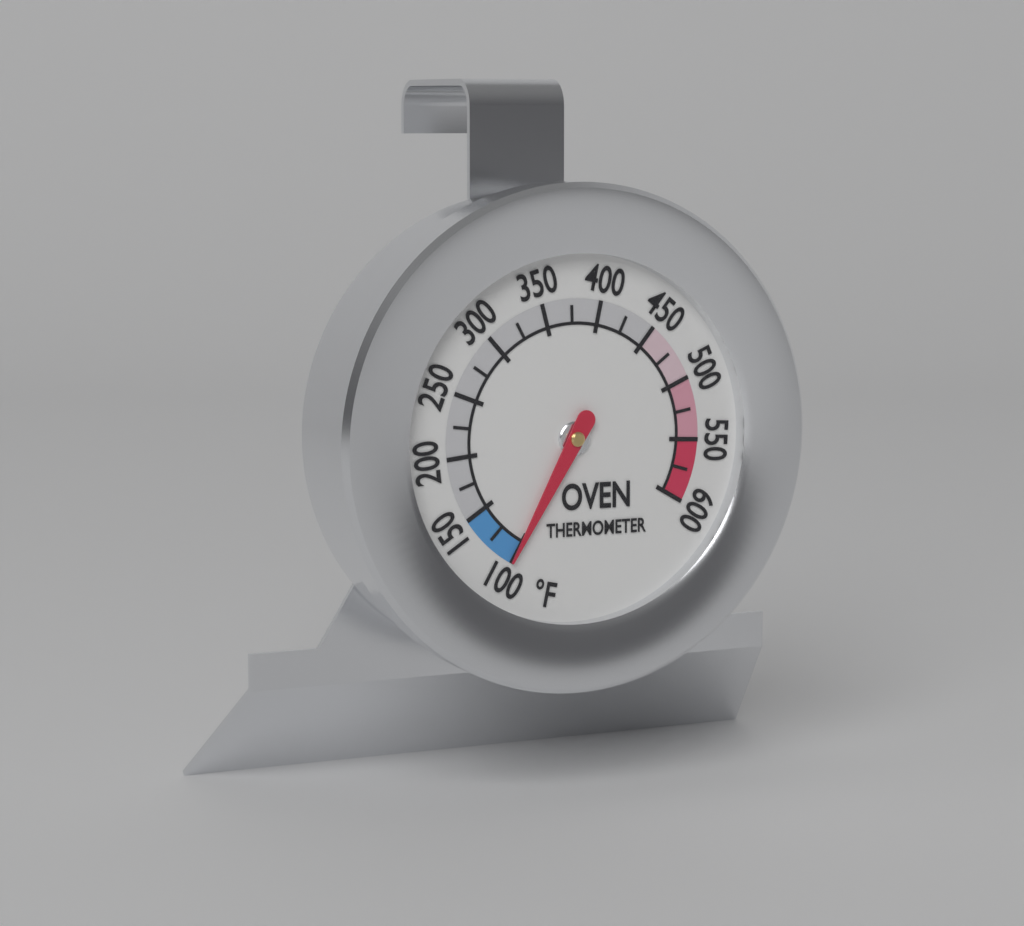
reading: 100 °F
